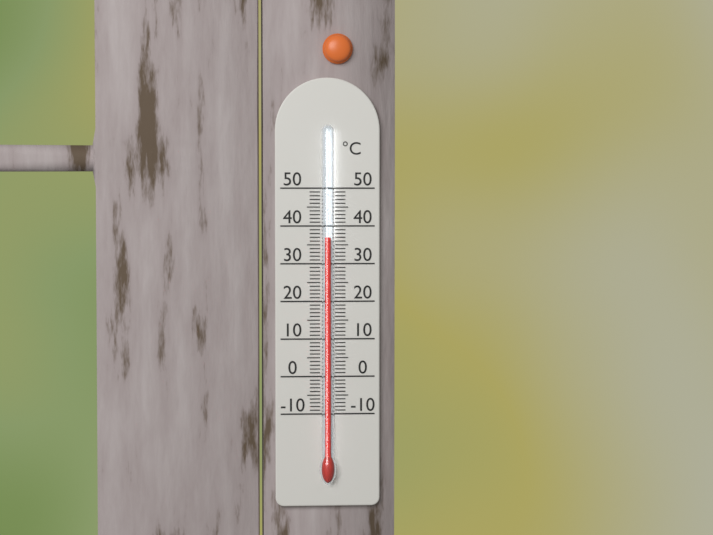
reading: 37 °C
